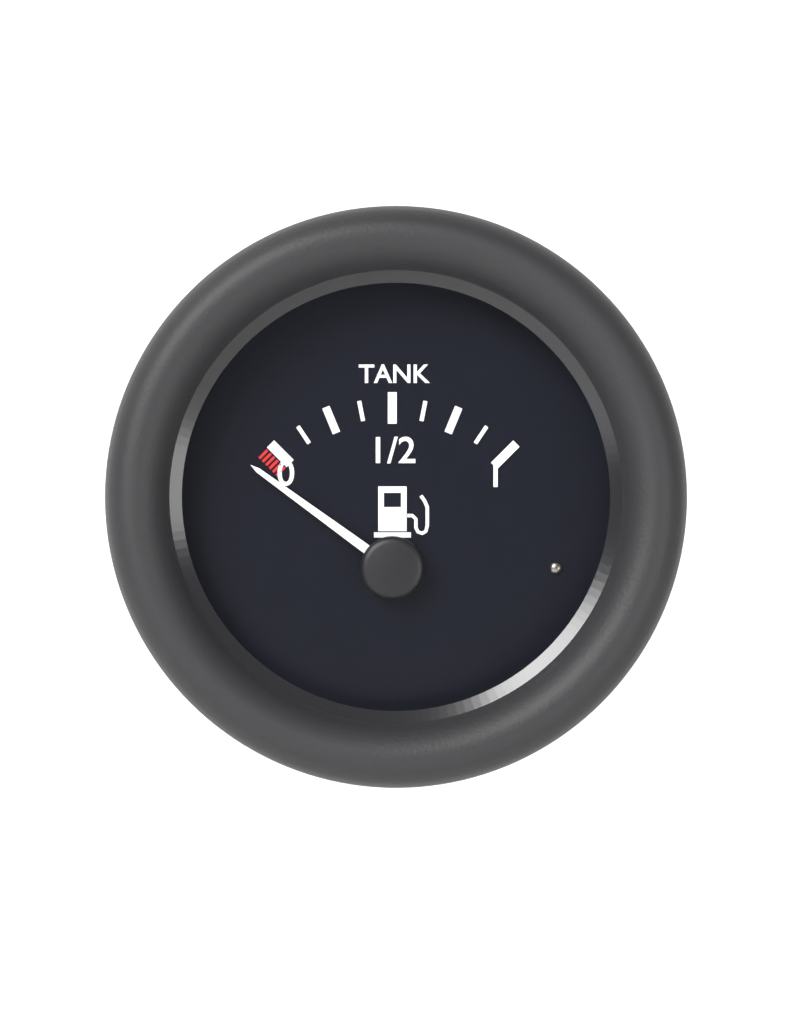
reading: -0.100 (no unit)
